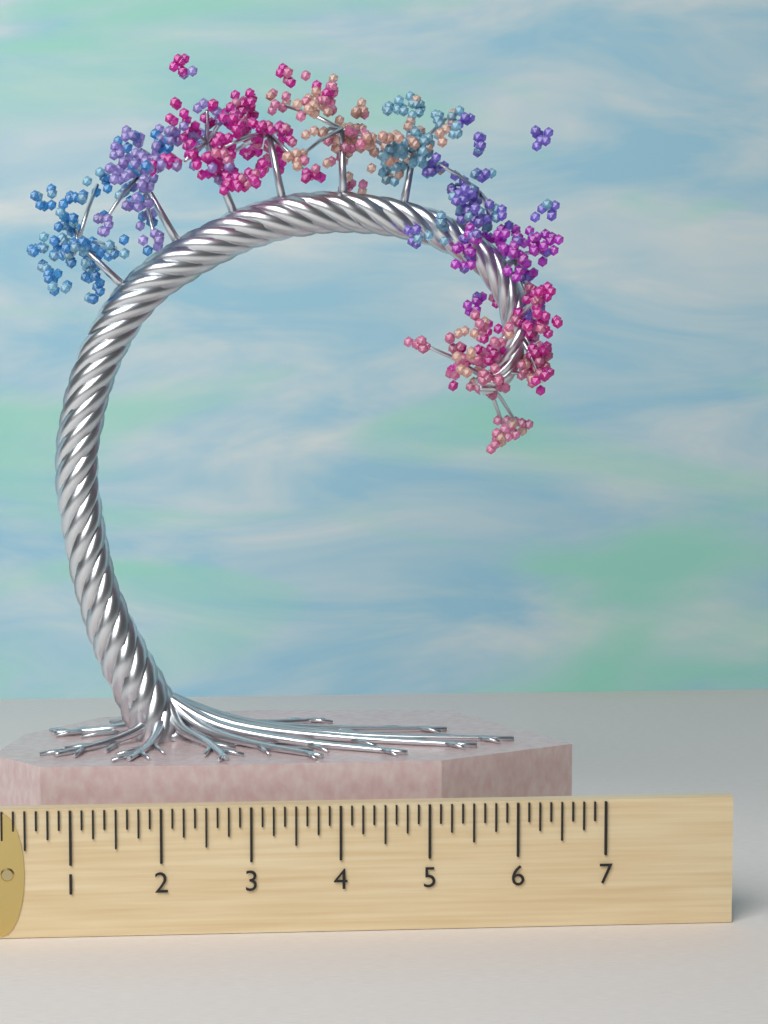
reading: 6.875 (no unit)
